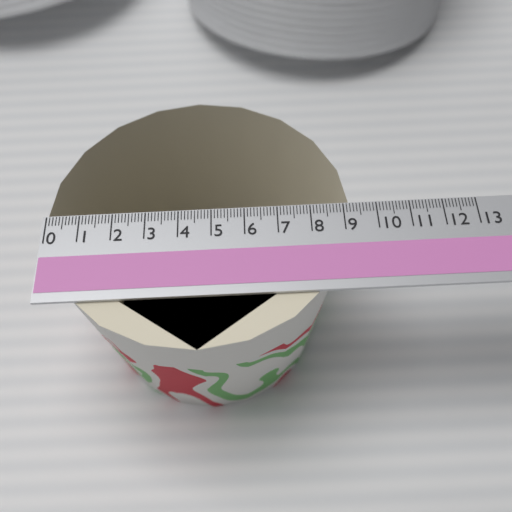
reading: 9.2 (no unit)
